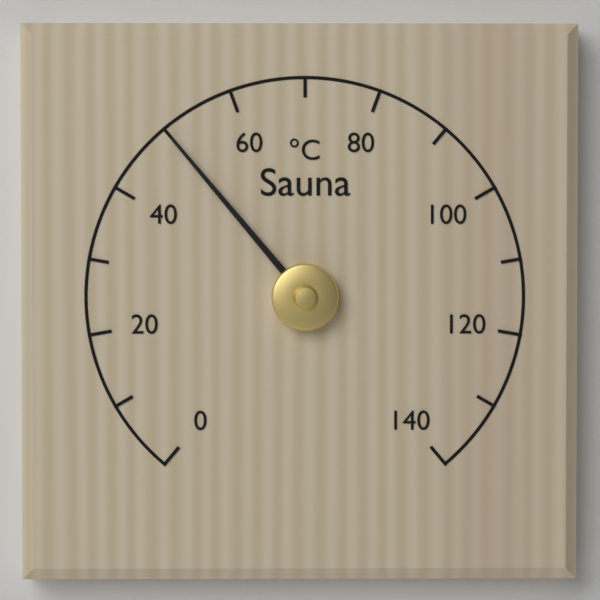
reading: 50 °C
